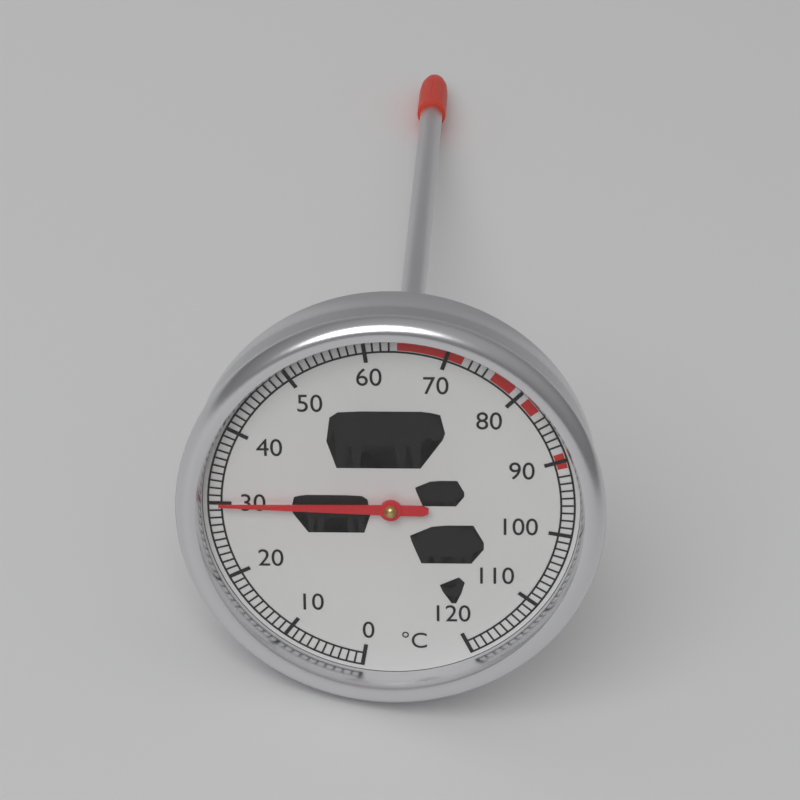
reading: 30 °C
